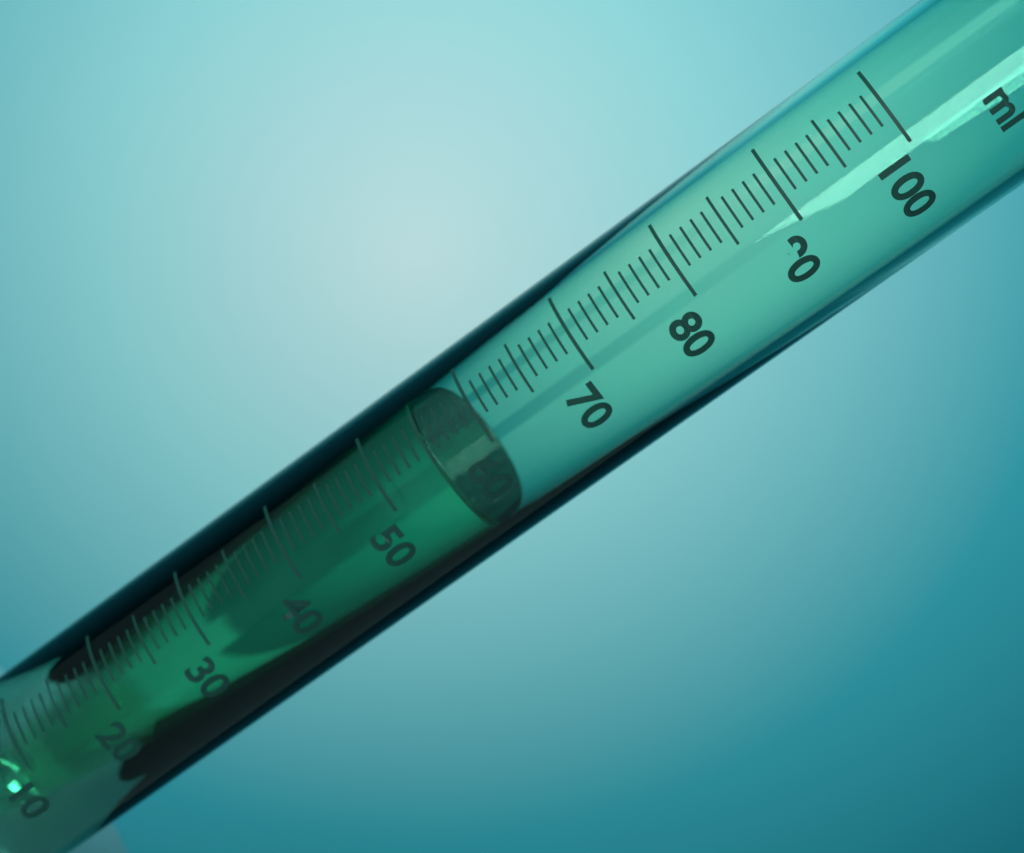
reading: 55 ml
